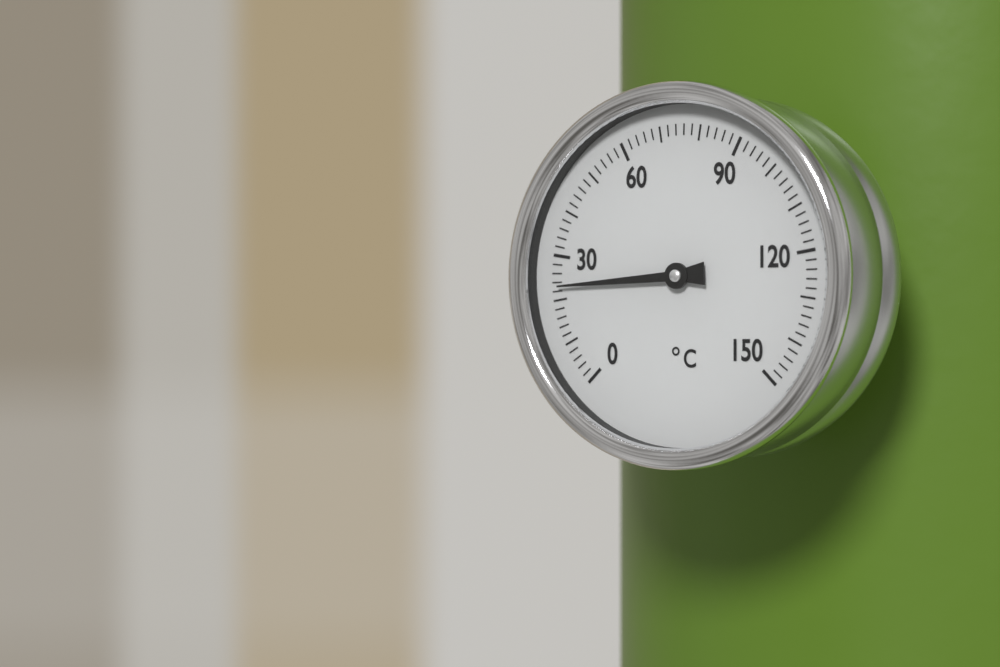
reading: 23 °C
